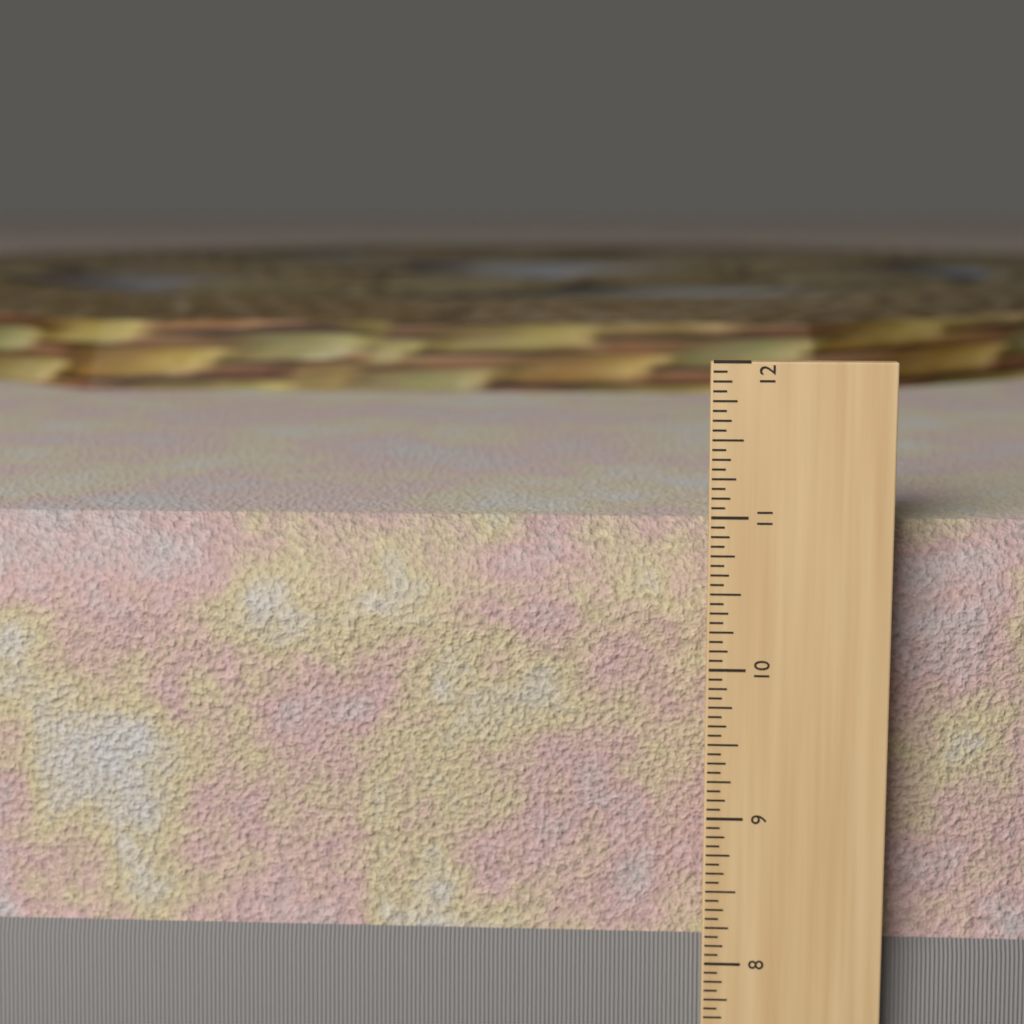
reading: 10.9375 in
